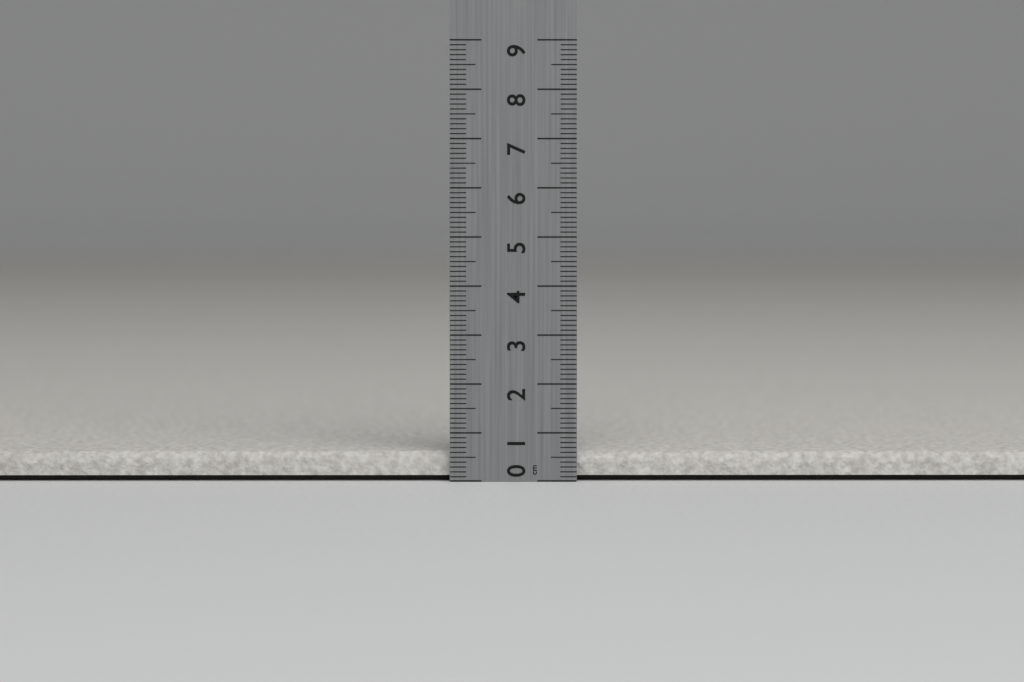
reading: 0.6 cm
